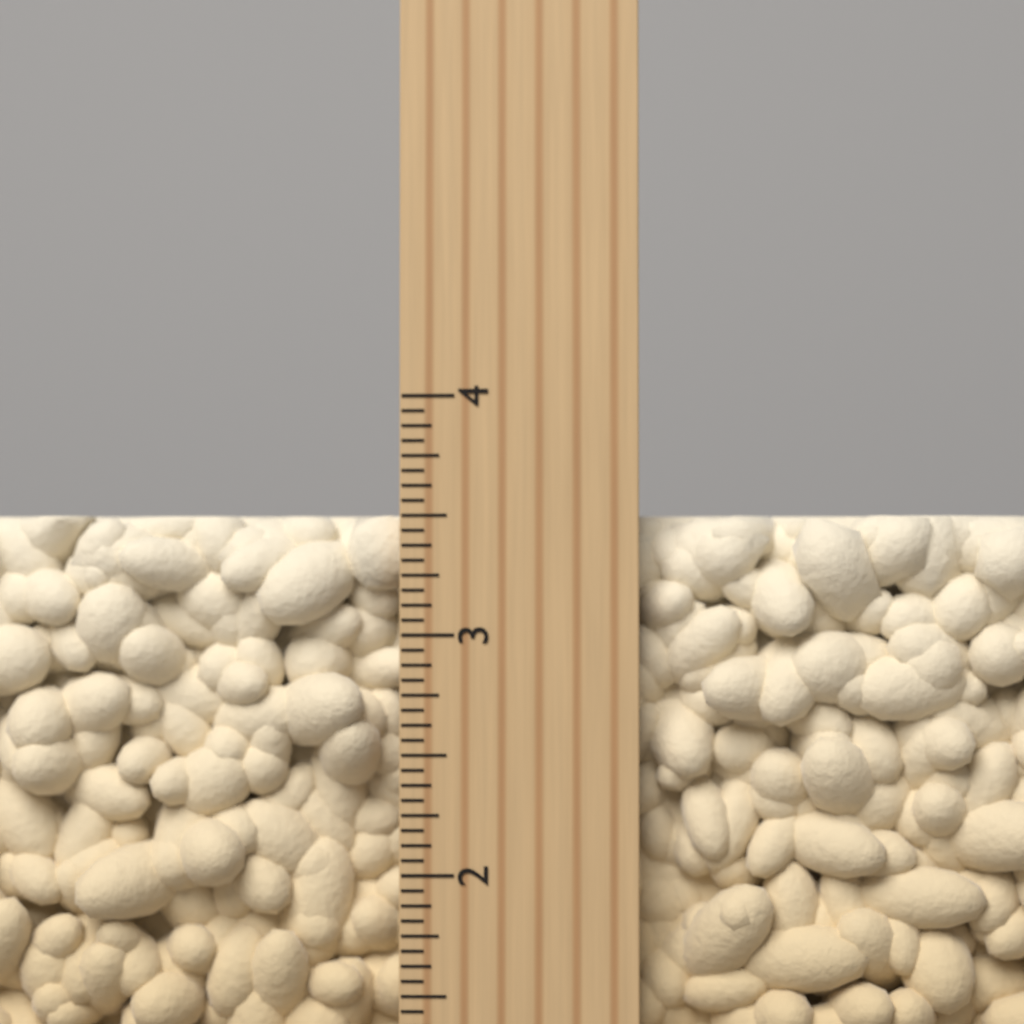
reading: 3.5000 inch
